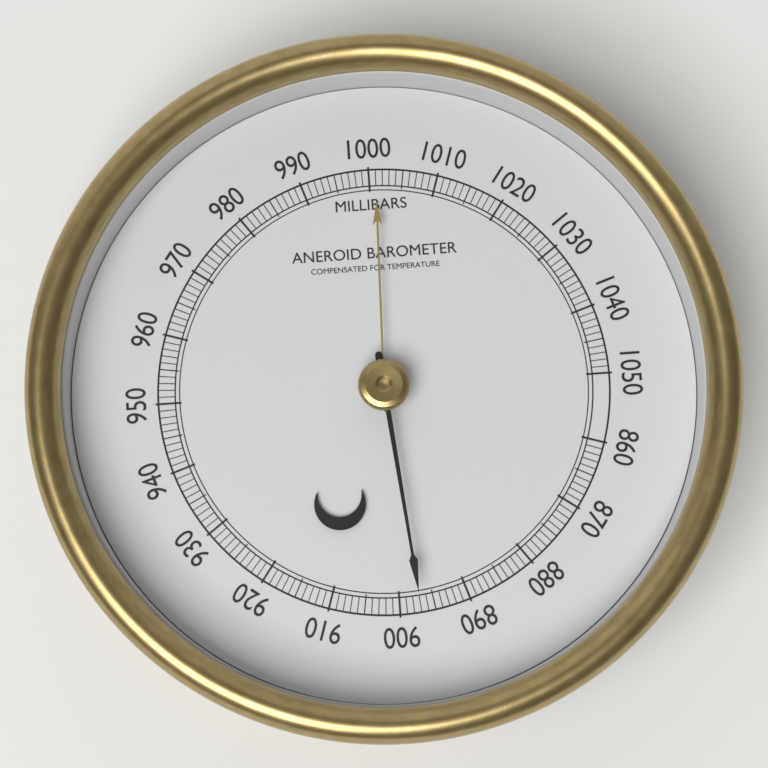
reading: 897 mbar
